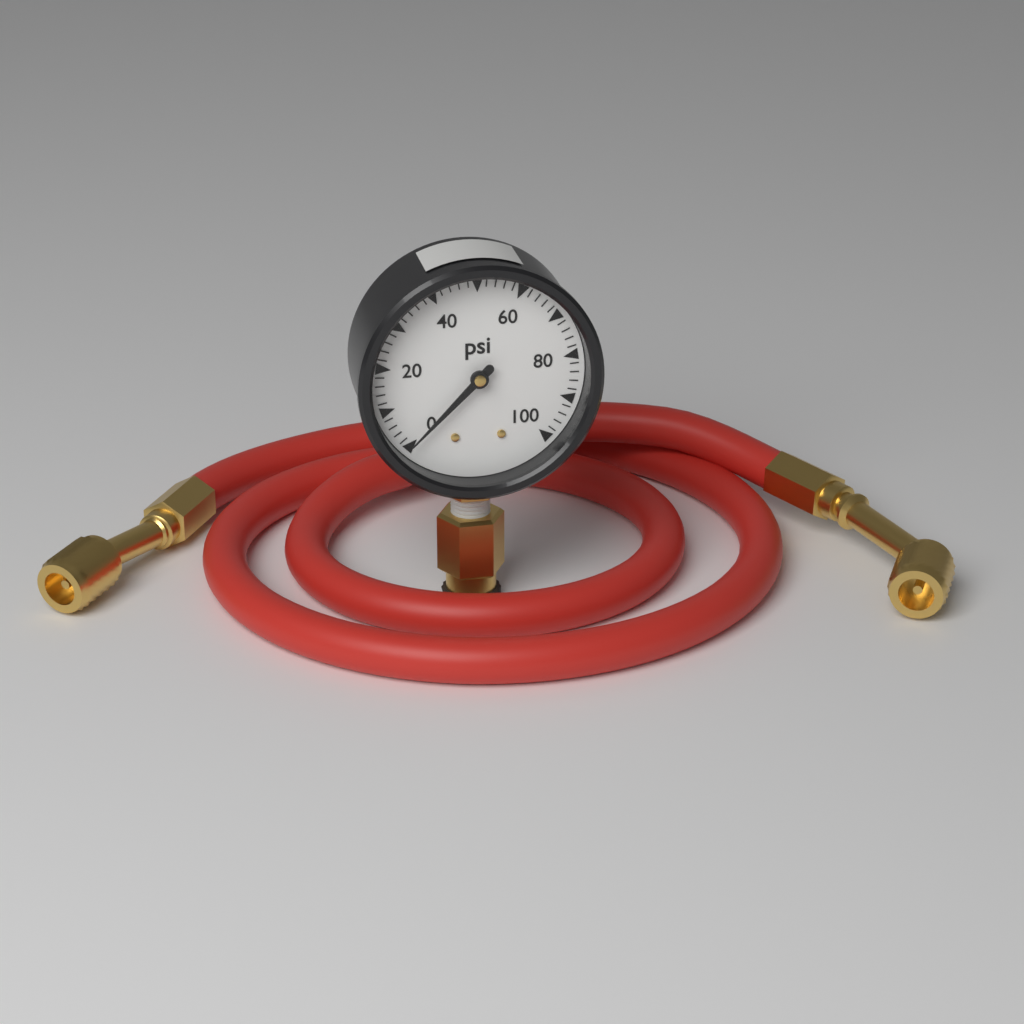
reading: 0 psi
